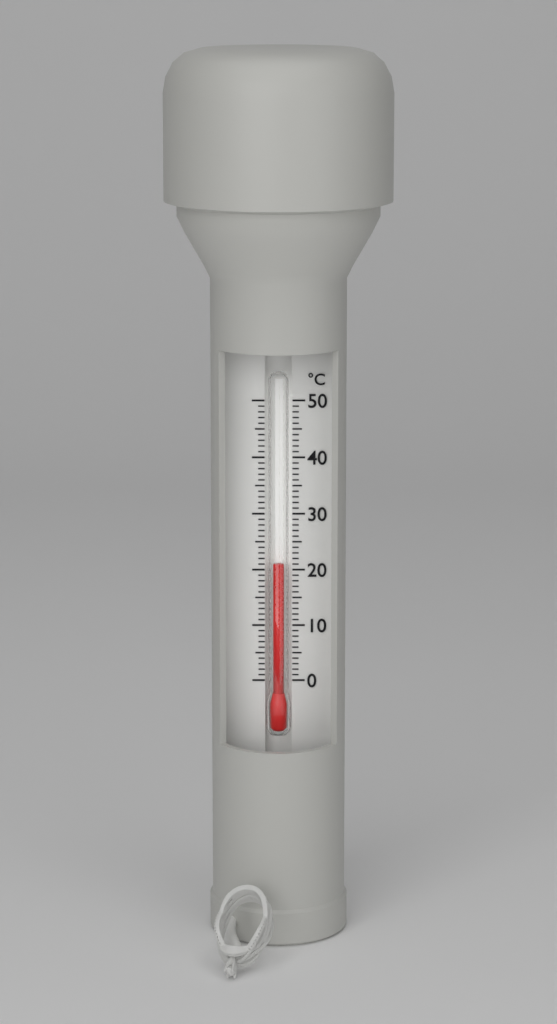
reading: 21 °C
